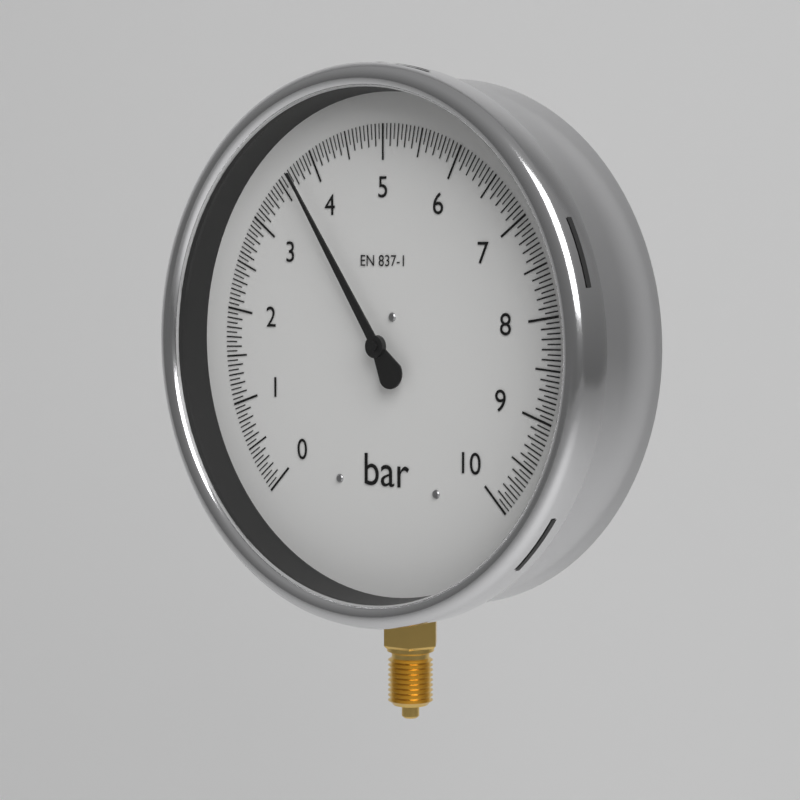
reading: 3.70 bar
